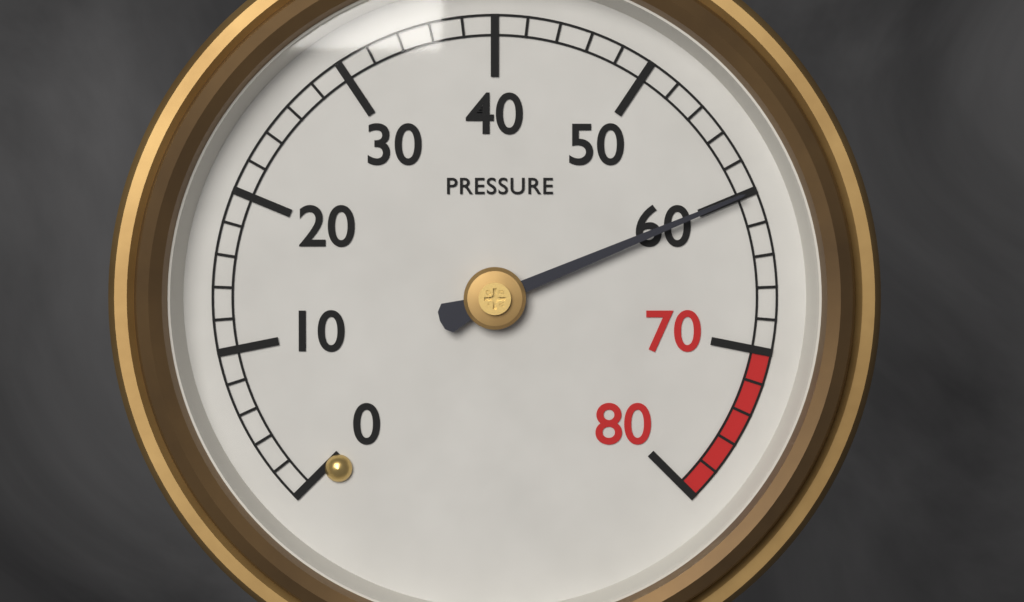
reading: 60 (no unit)
